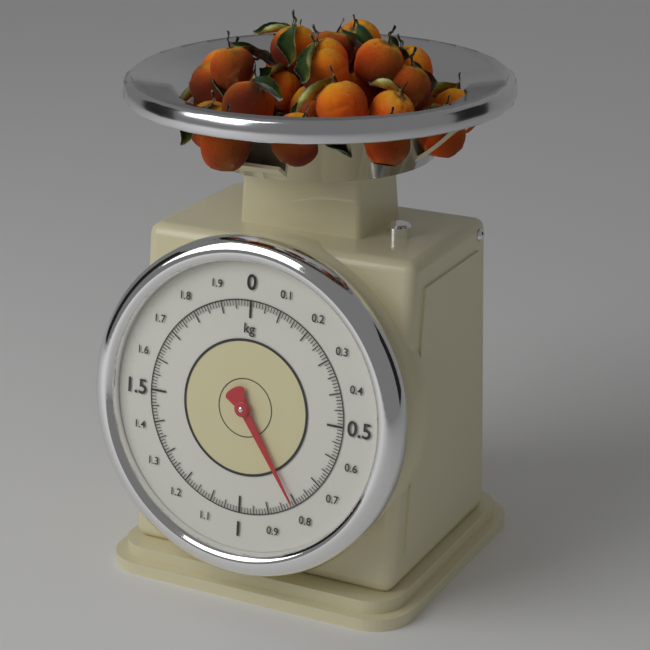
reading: 0.81 kg
